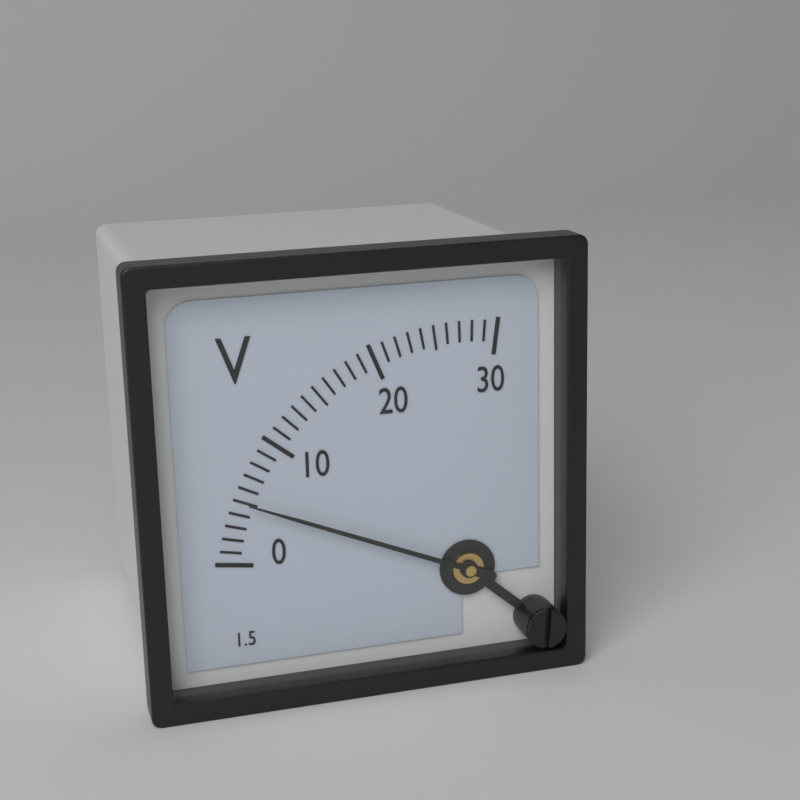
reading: 5 V
